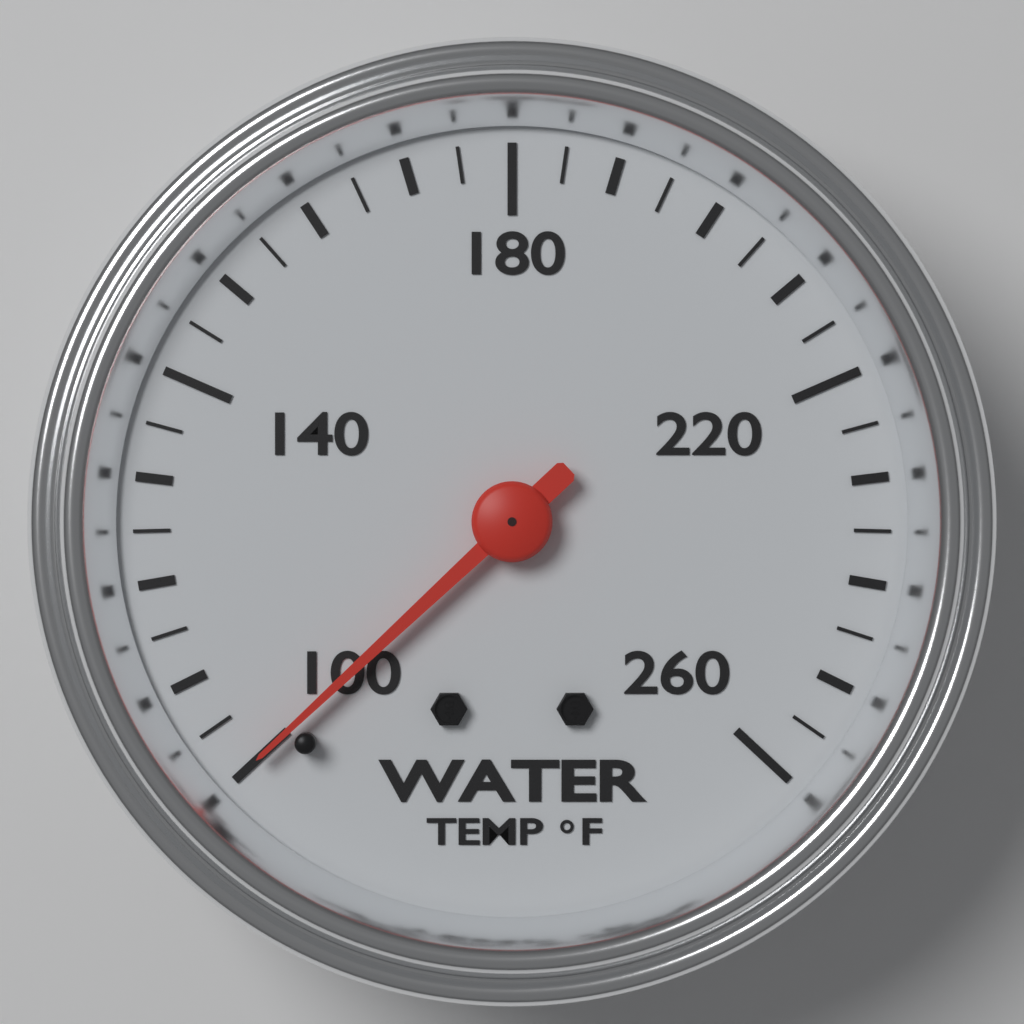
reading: 100 °F
